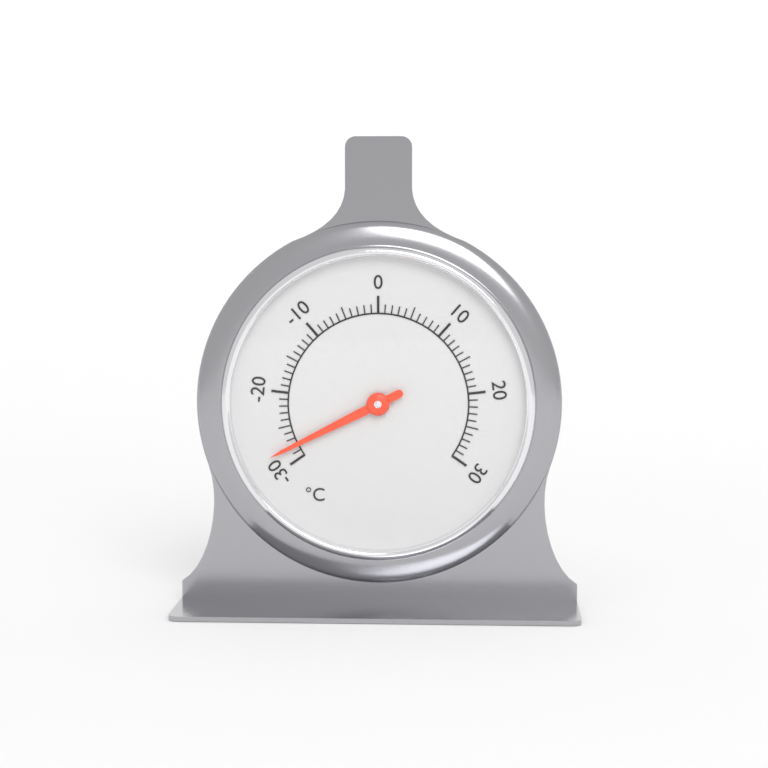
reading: -28 °C
